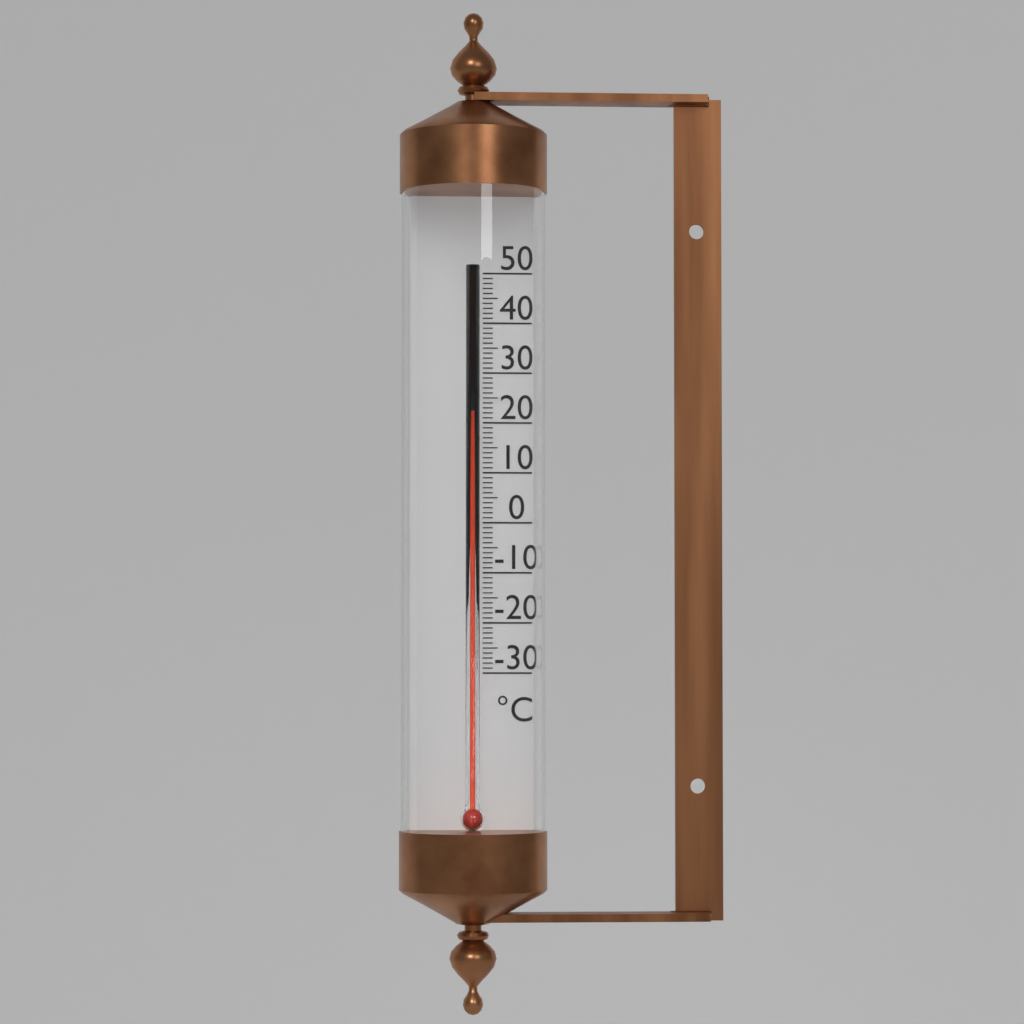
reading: 21 °C
